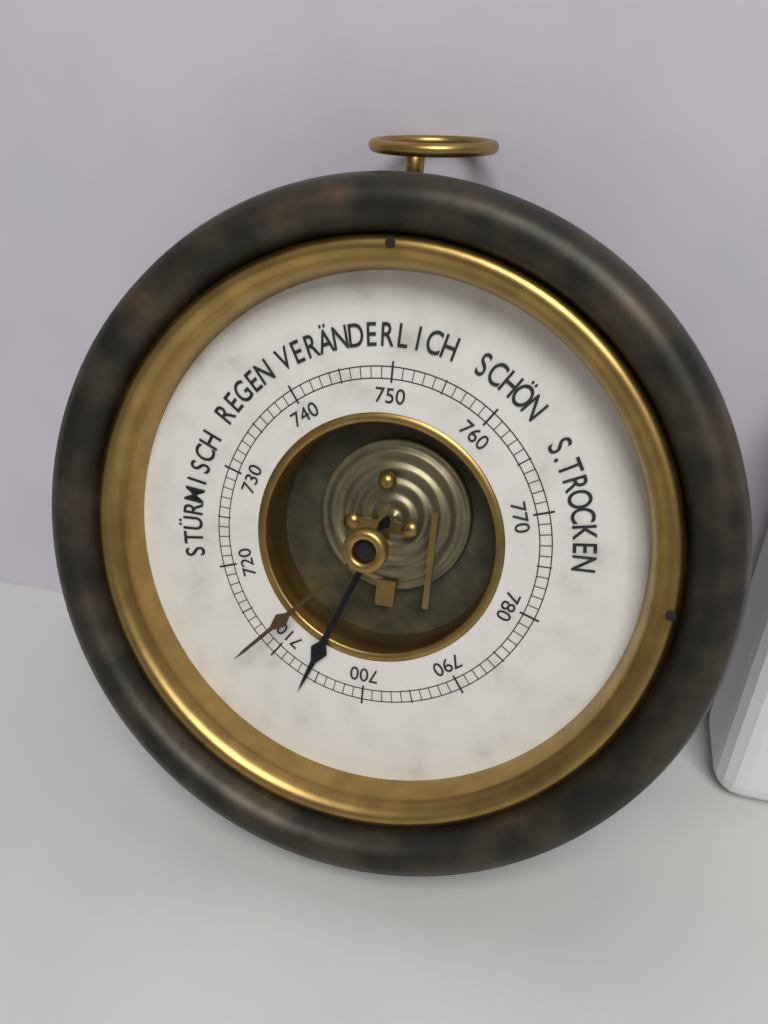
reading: 706 mmHg
